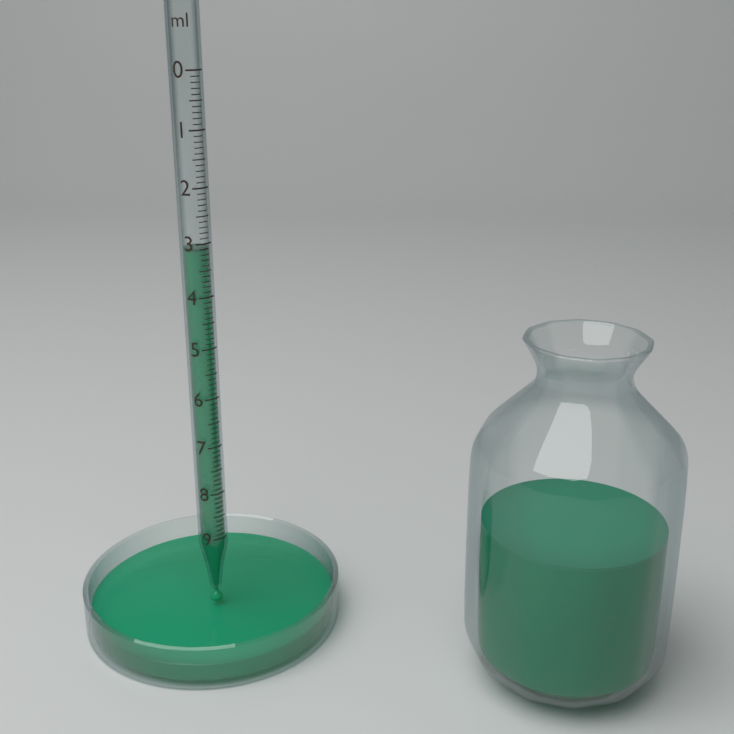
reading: 3.1 ml
